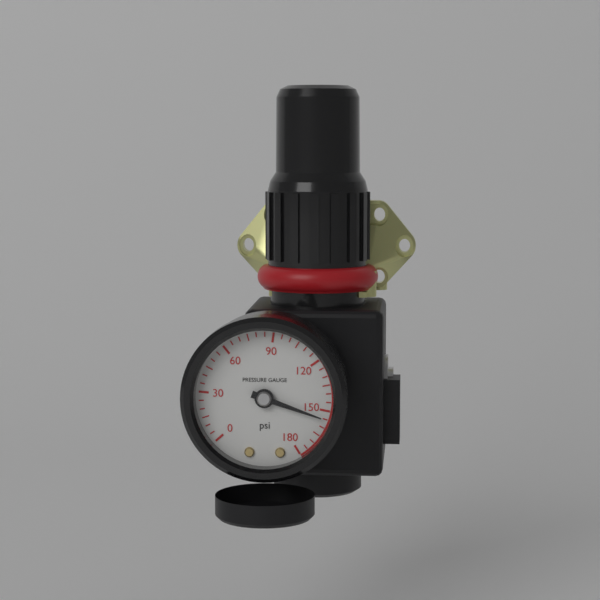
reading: 155 psi
